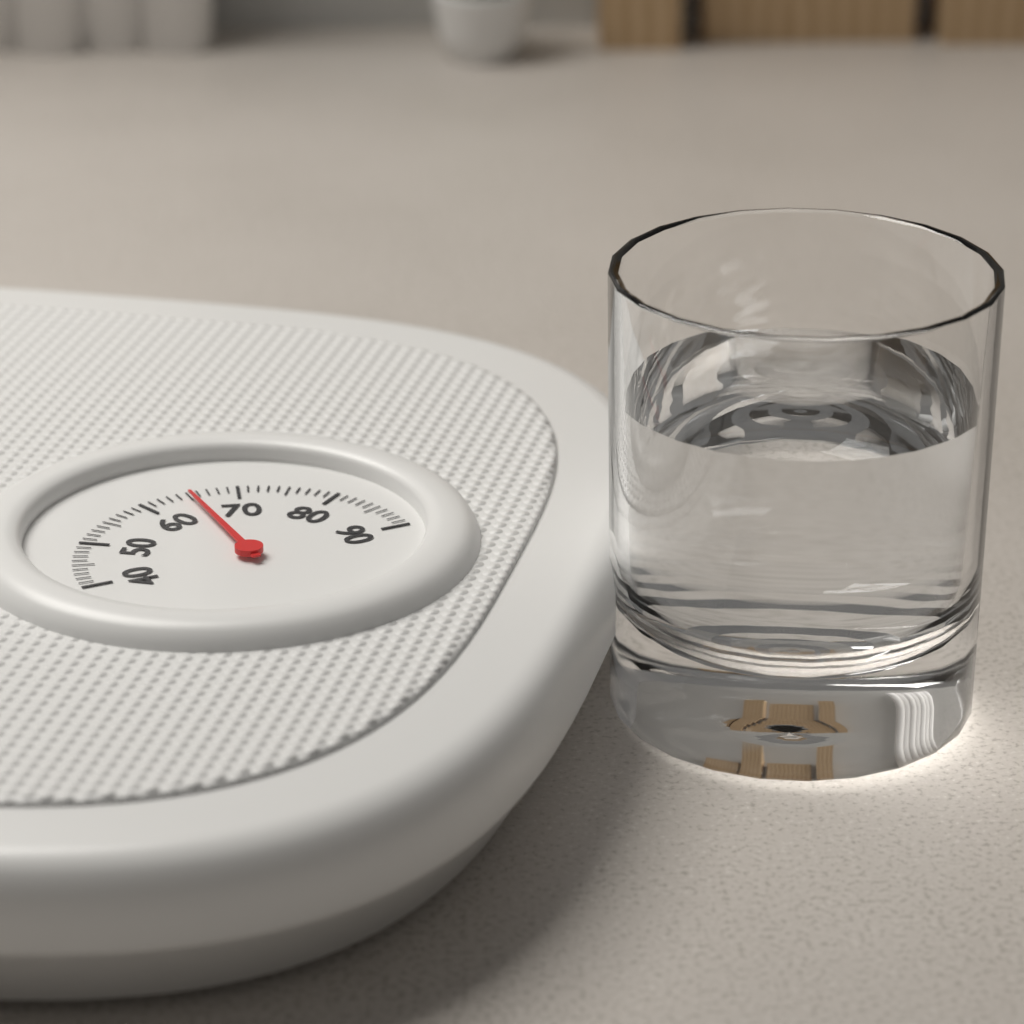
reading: 65 (no unit)
